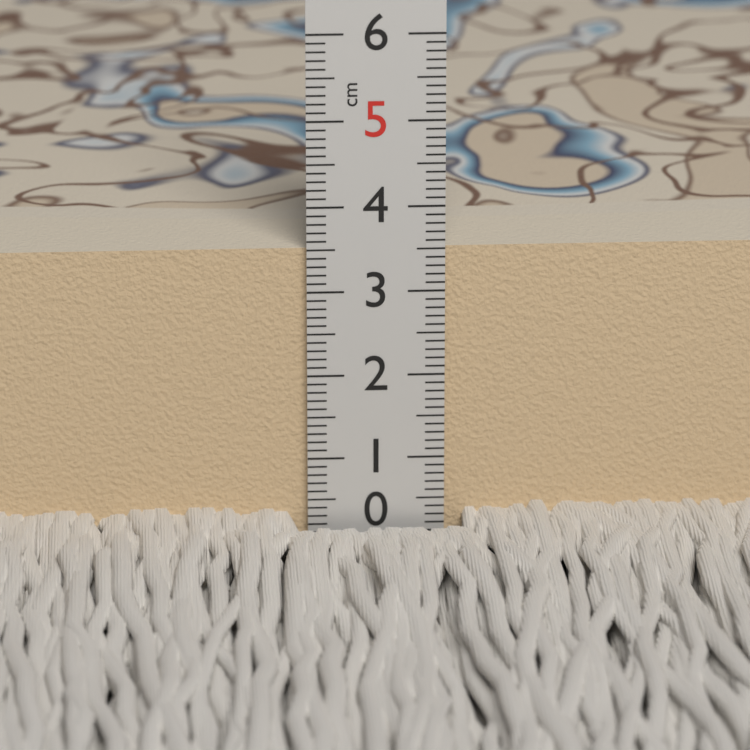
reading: 3.5 cm
